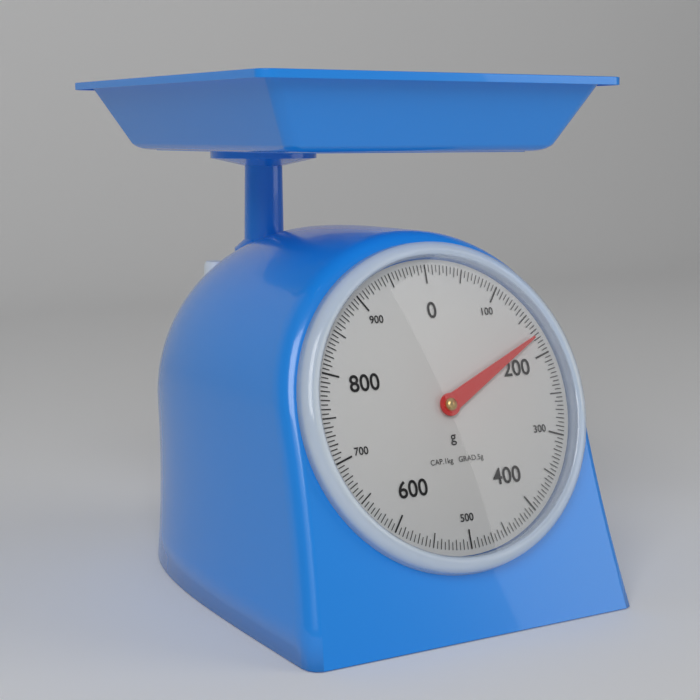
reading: 175 g
